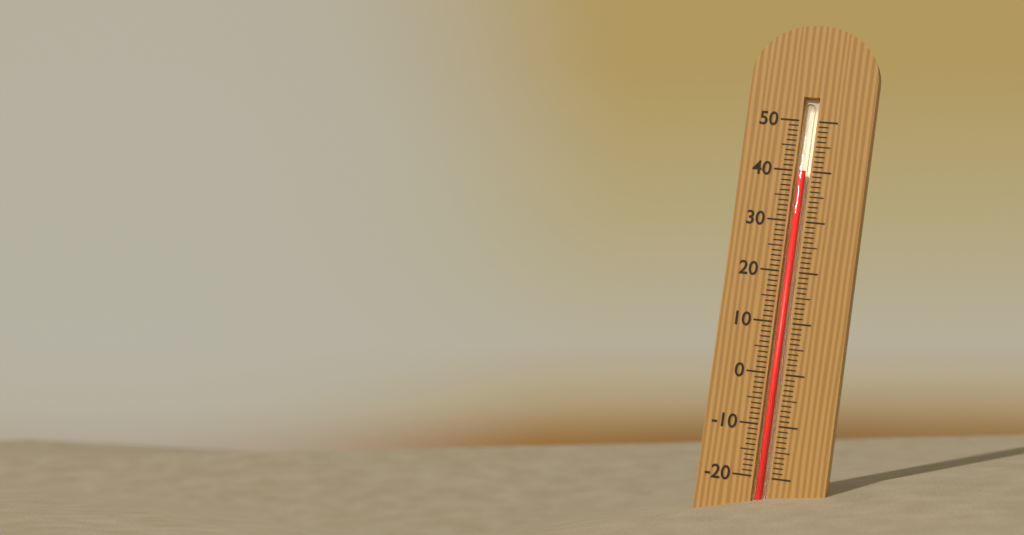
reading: 40 (no unit)
